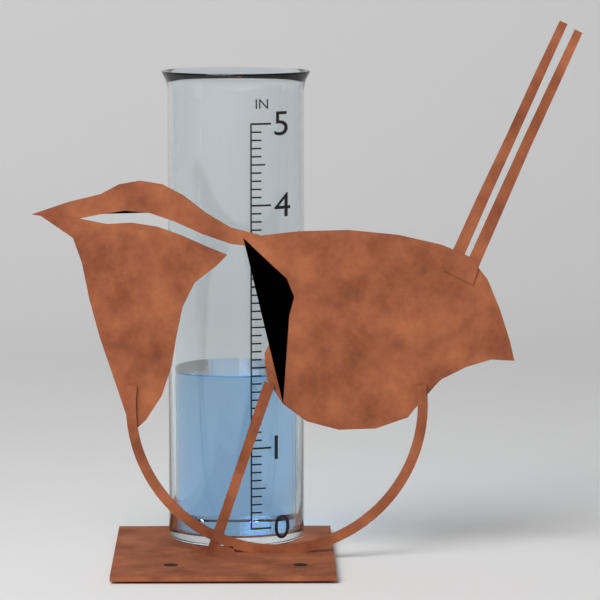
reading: 1.9 in
